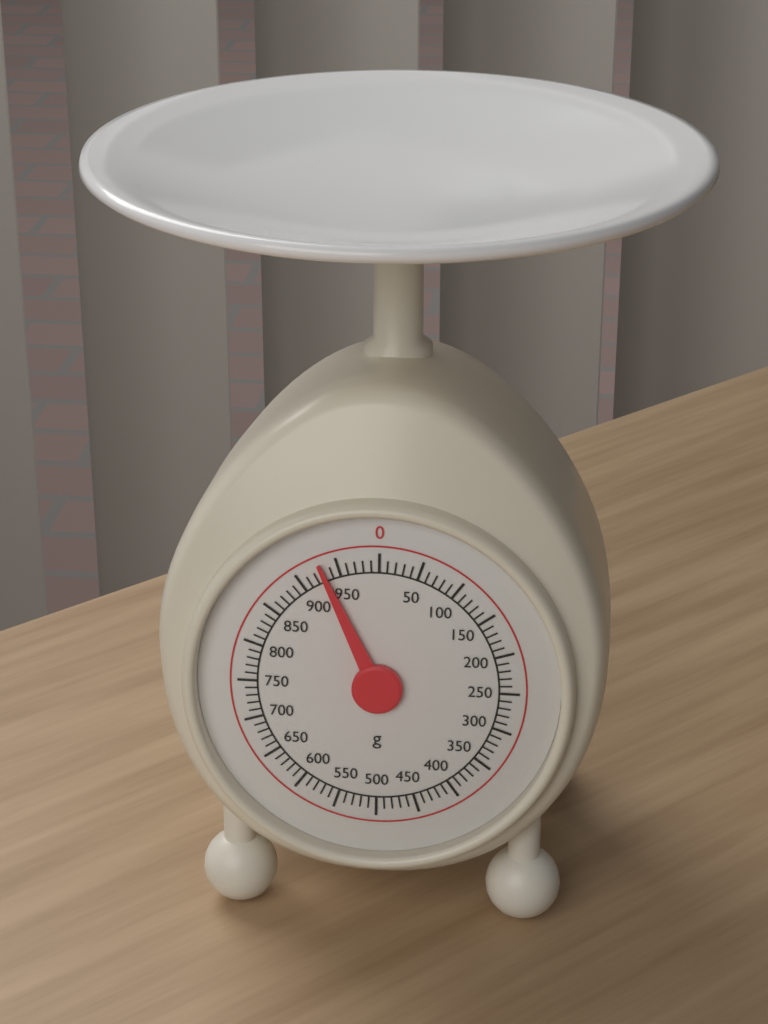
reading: 930 g
